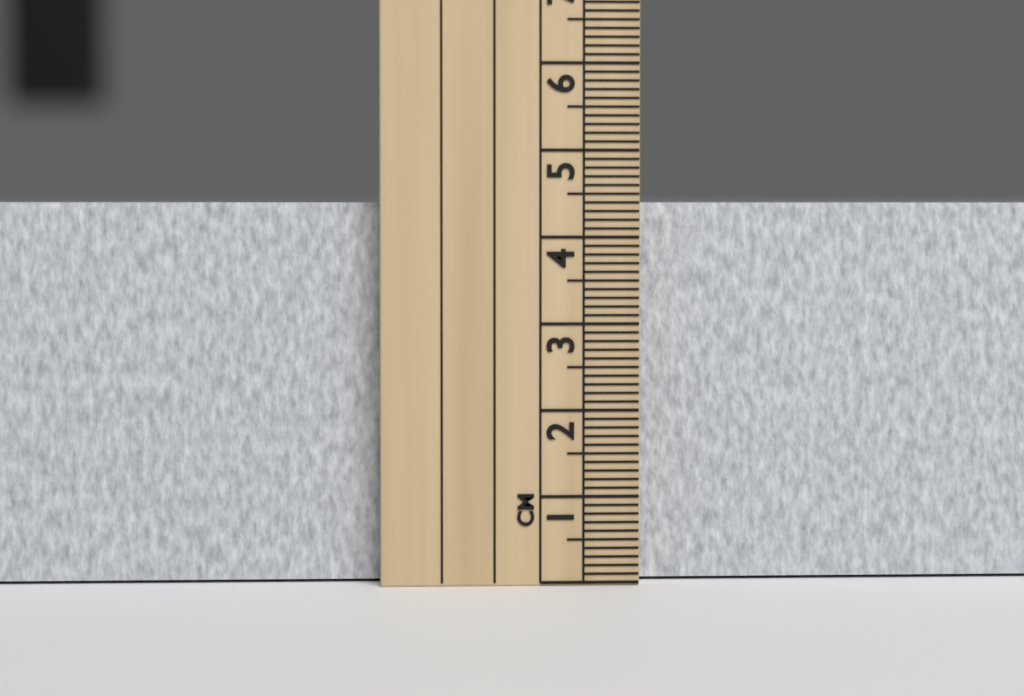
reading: 4.4 cm
